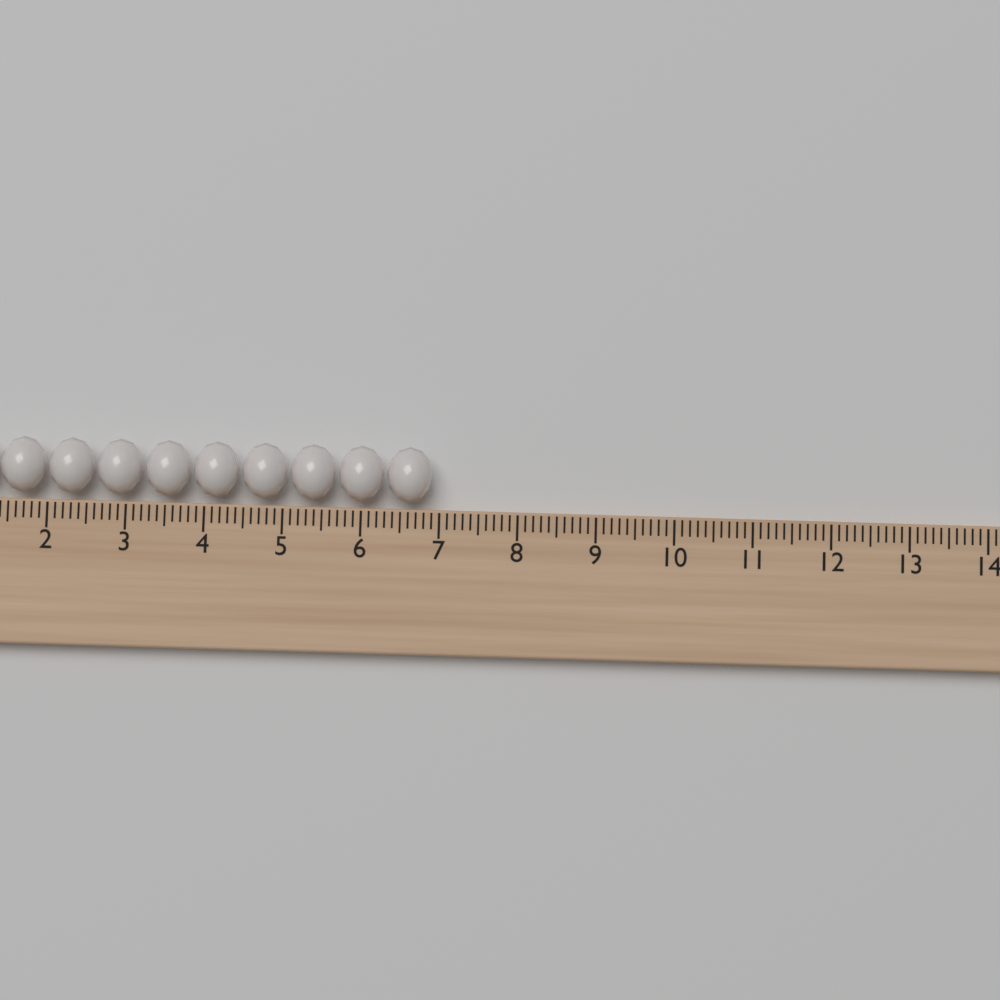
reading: 6.9 (no unit)
